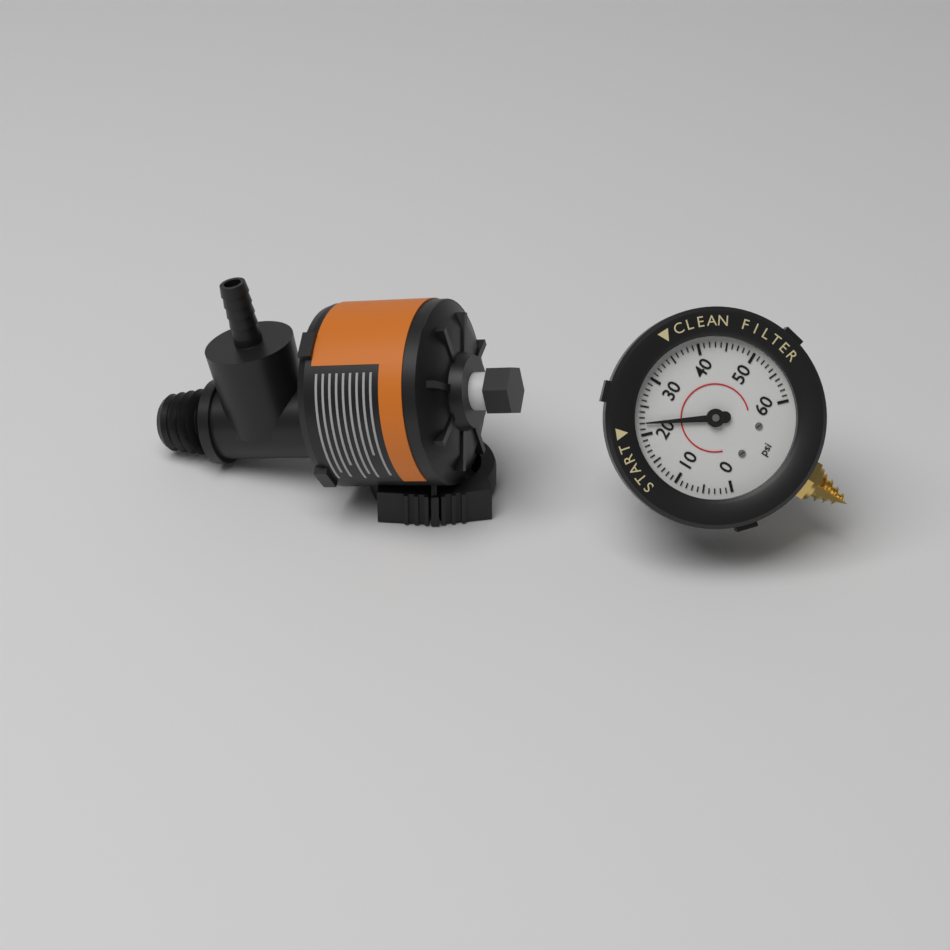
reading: 22 psi
